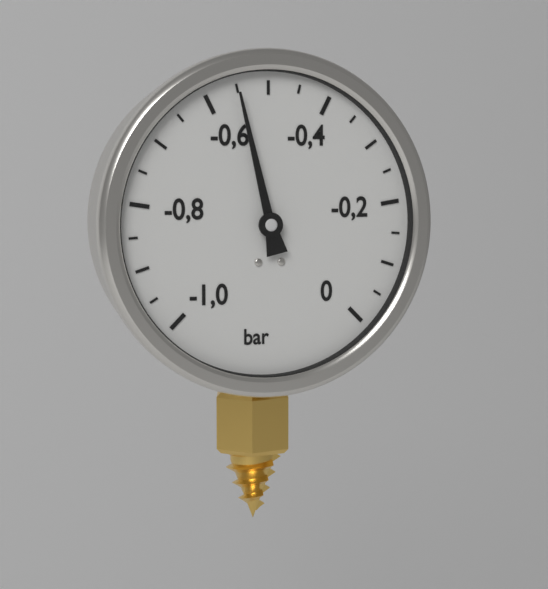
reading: -0.55 bar
